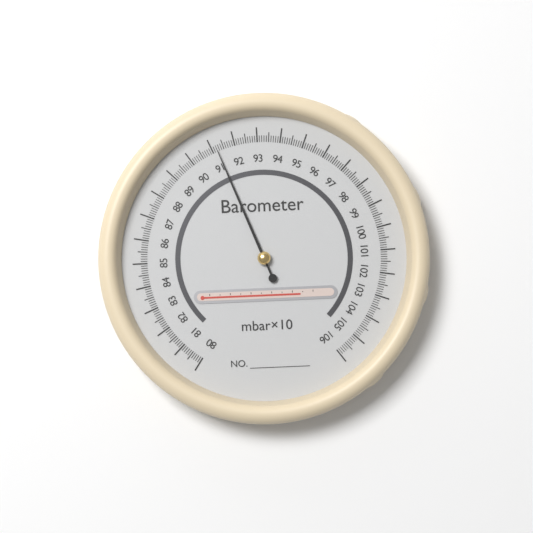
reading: 91.2 mbar×10
